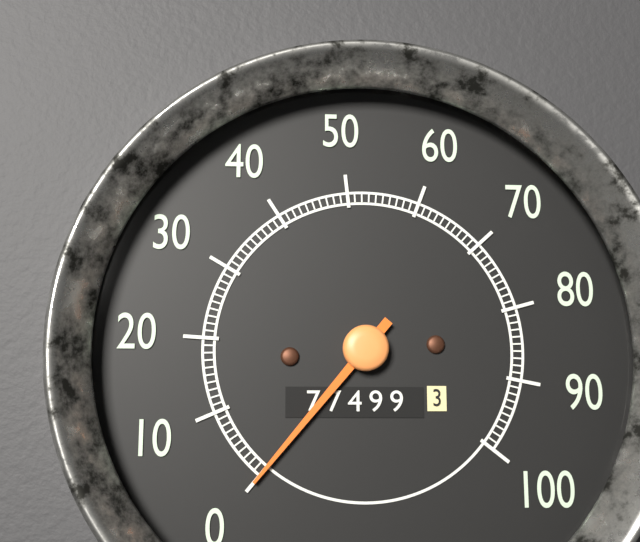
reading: 0 (no unit)
